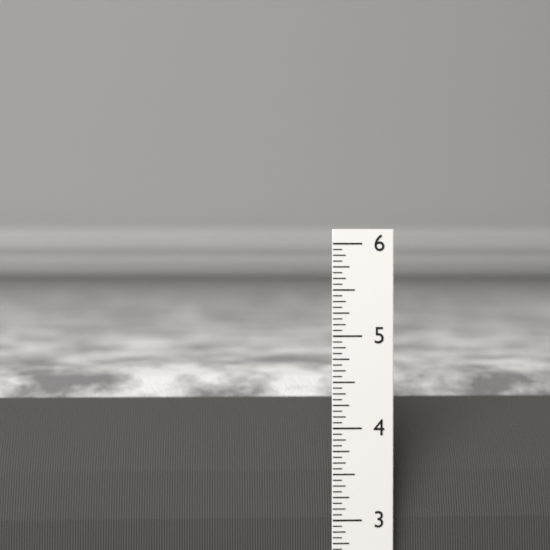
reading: 4.5000 in
